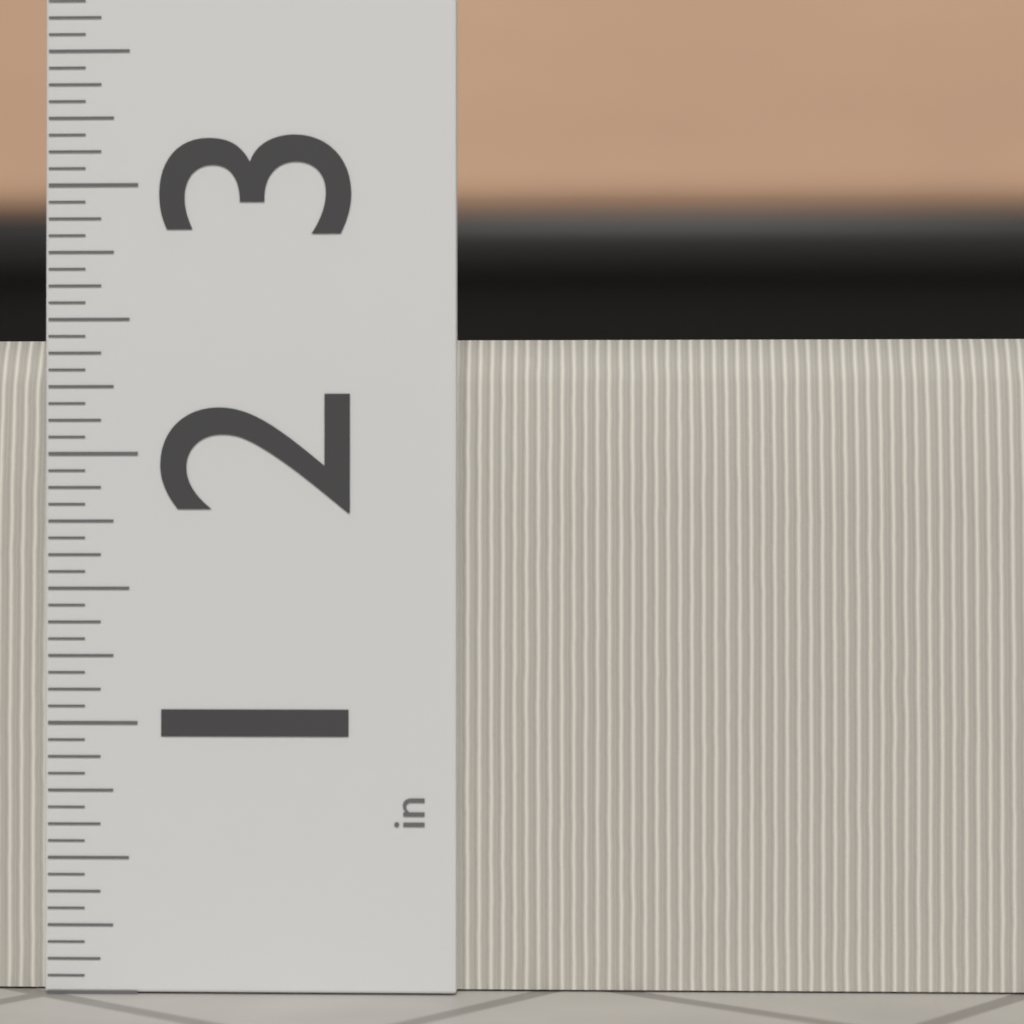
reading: 2.4375 in
